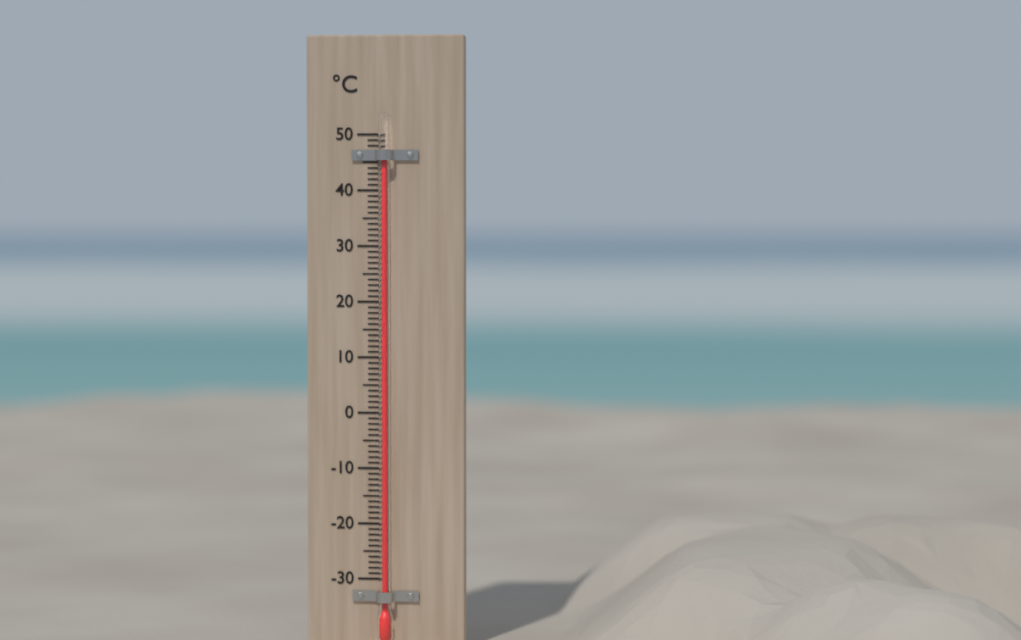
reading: 47 °C
